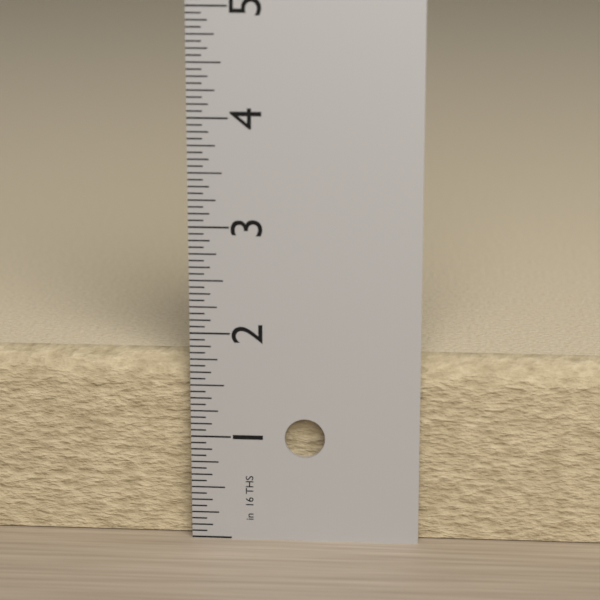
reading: 1.7500 in
